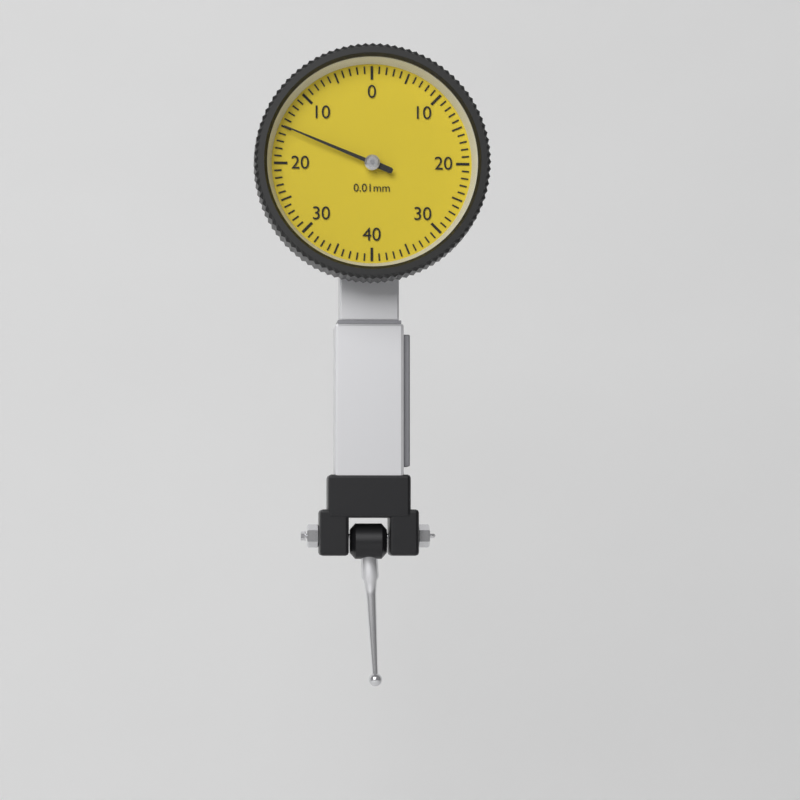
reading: 0.15 mm
